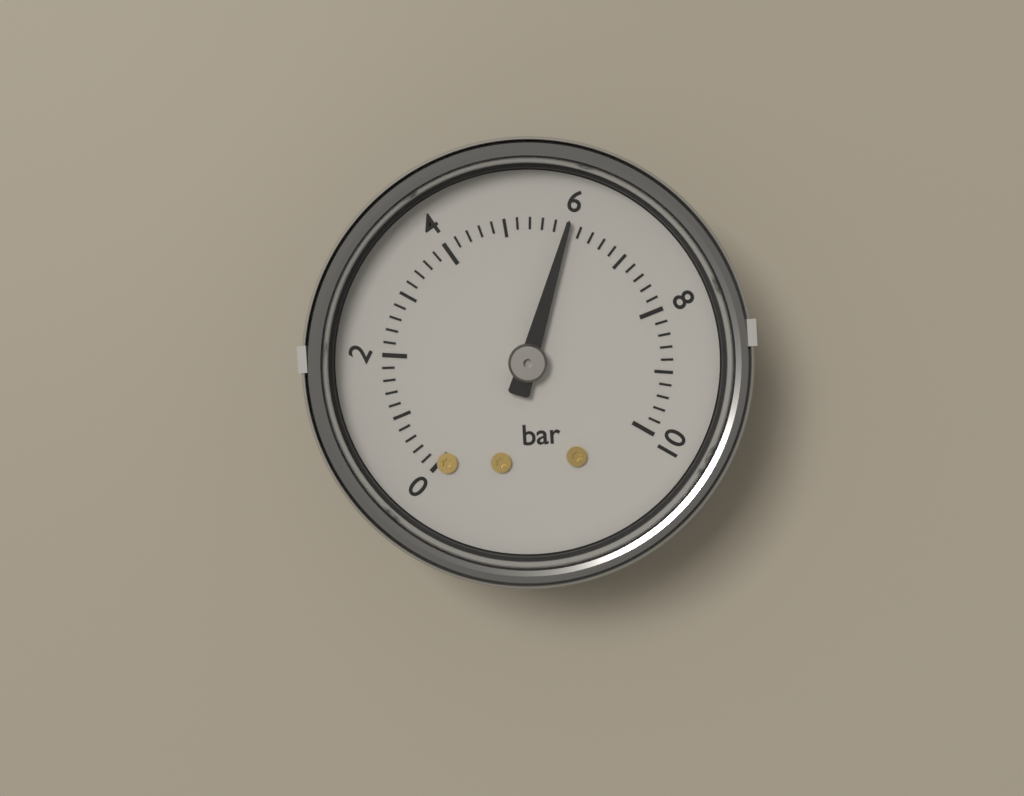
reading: 6.0 bar
